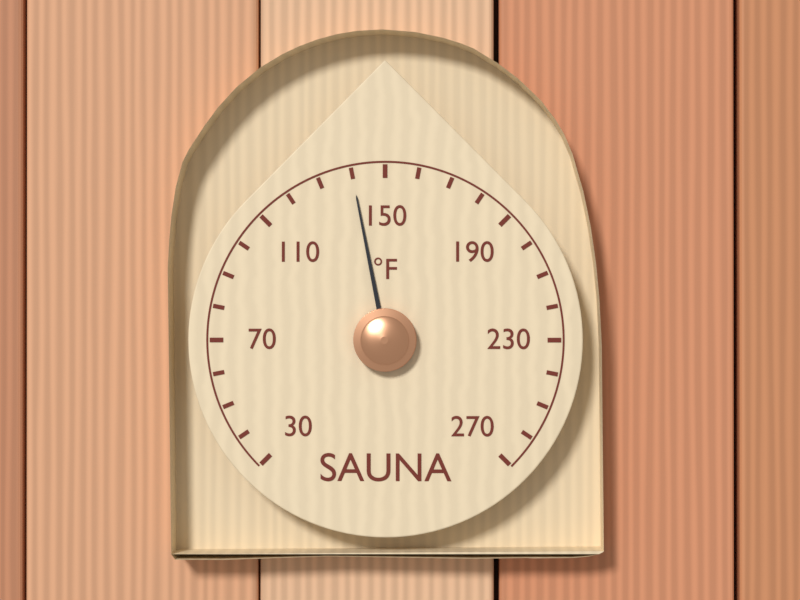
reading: 140 °F
